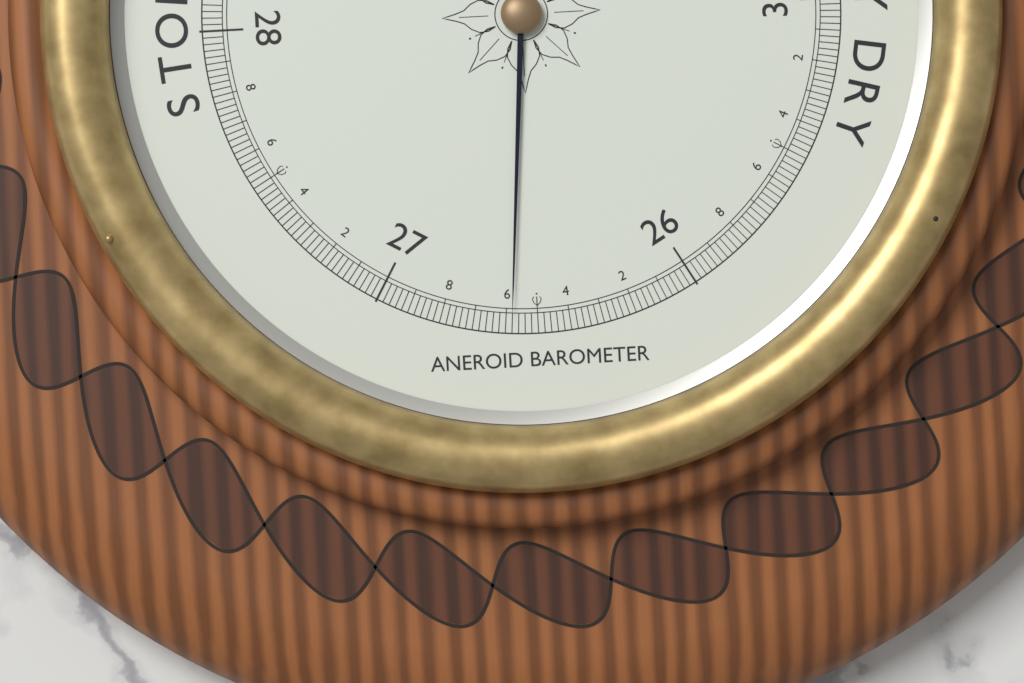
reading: 26.58 inHg
